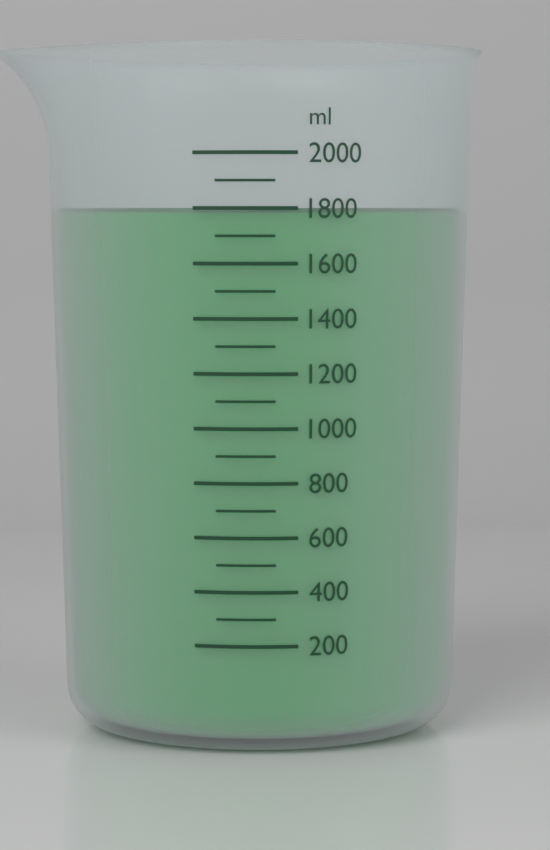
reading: 1800 ml
